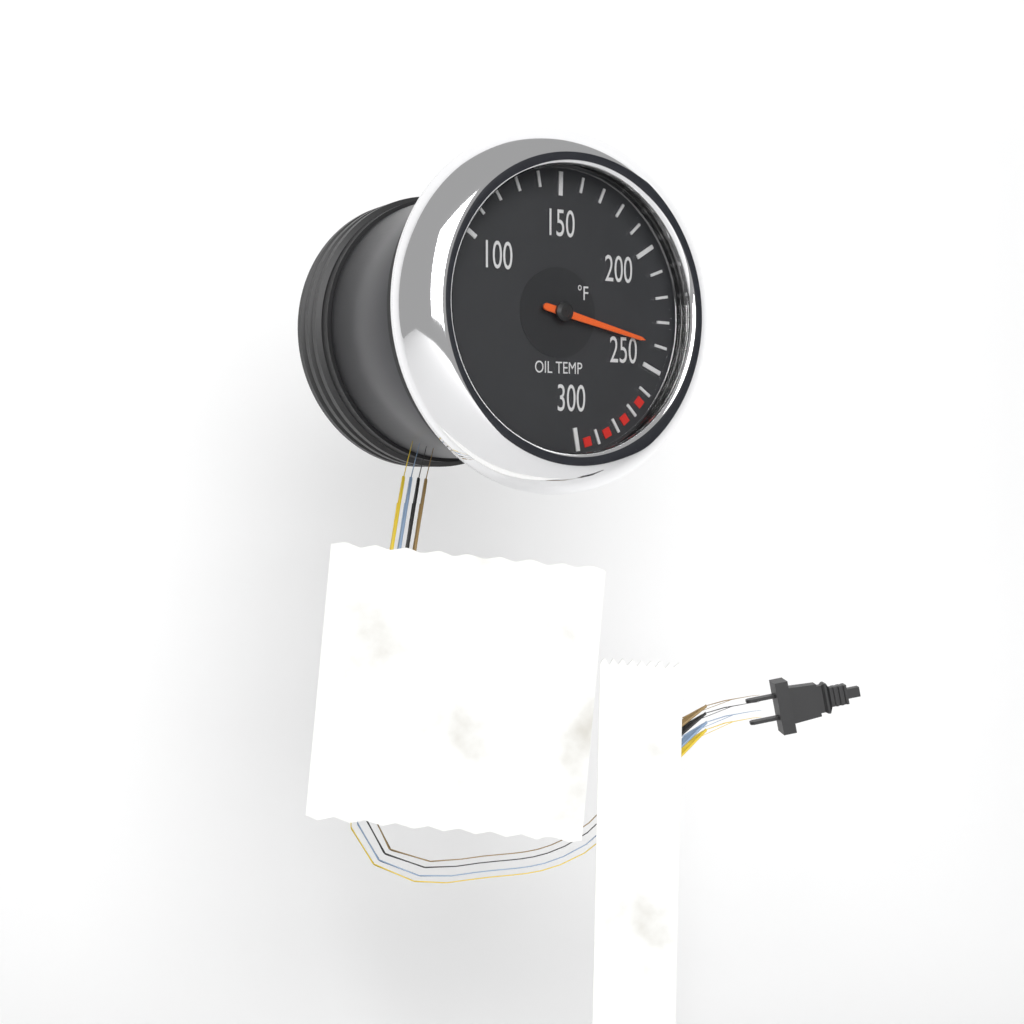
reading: 240 °F
